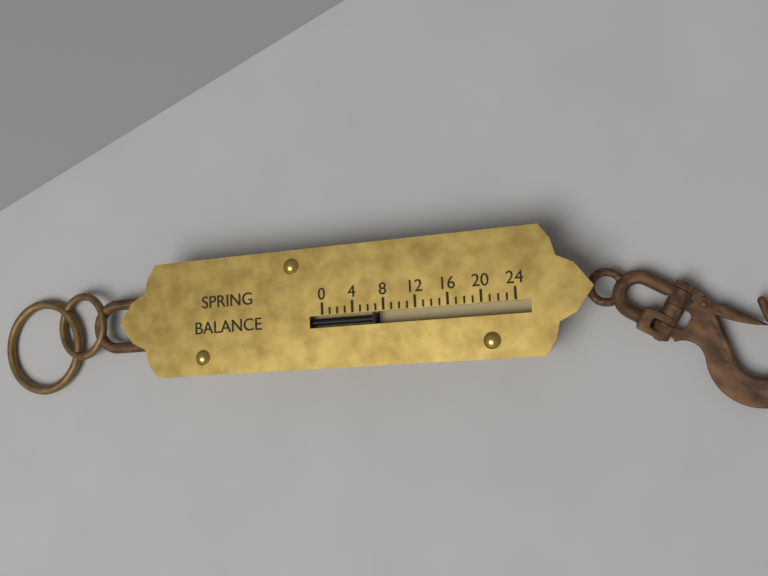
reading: 7 (no unit)
